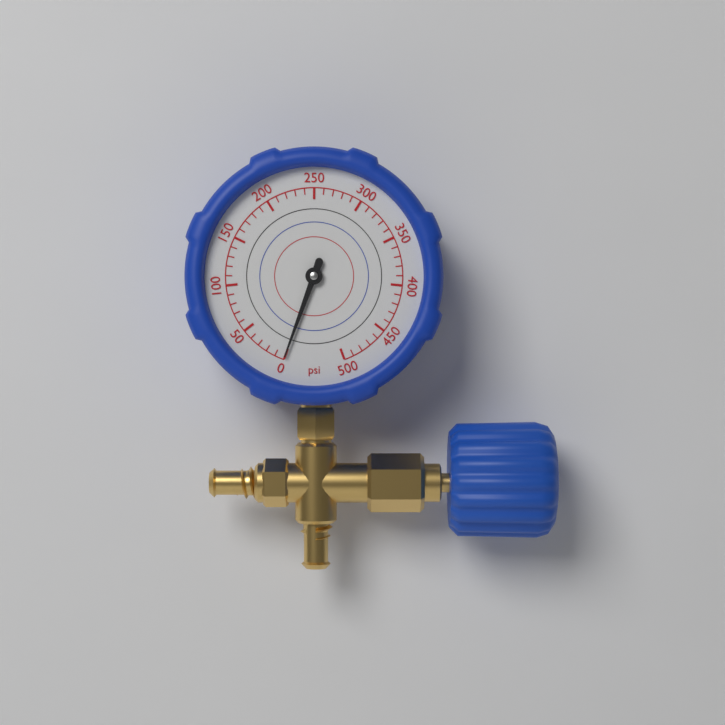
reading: 0 psi
